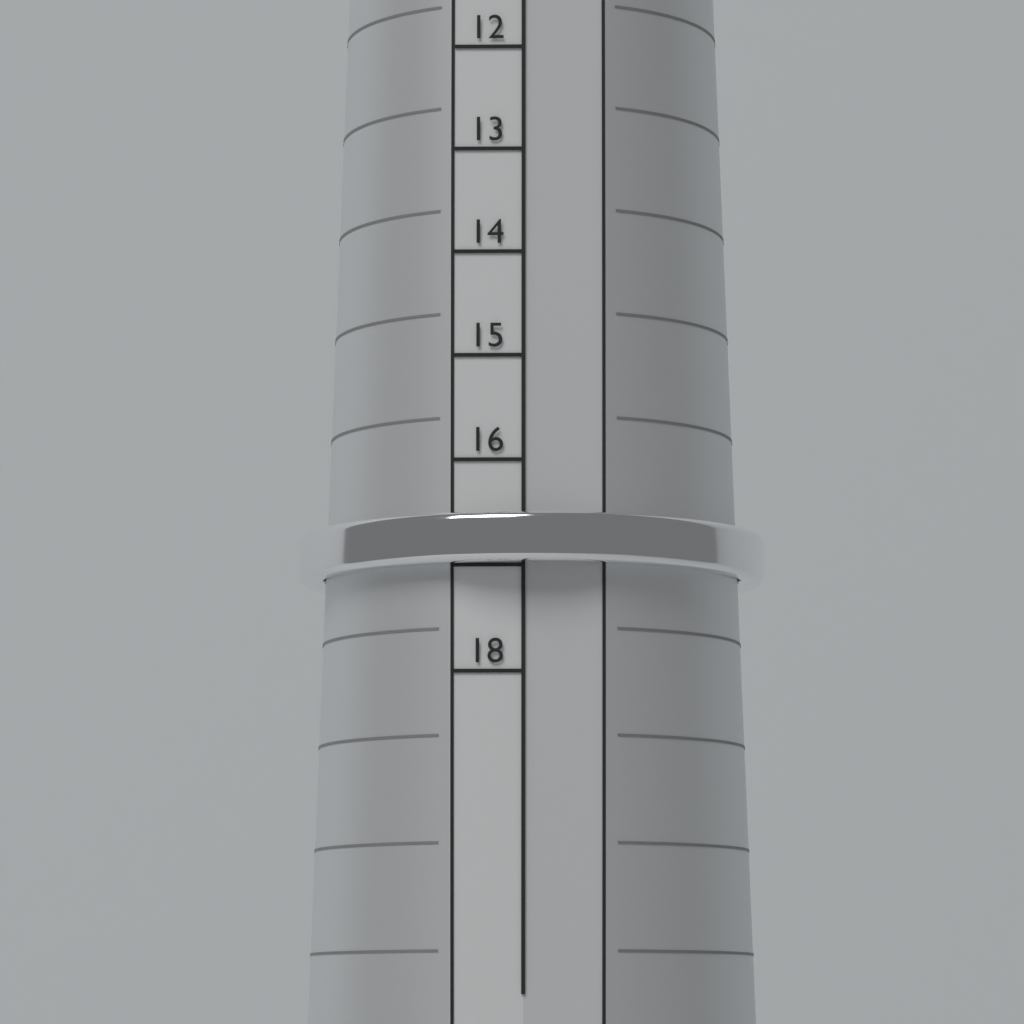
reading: 17 (no unit)
